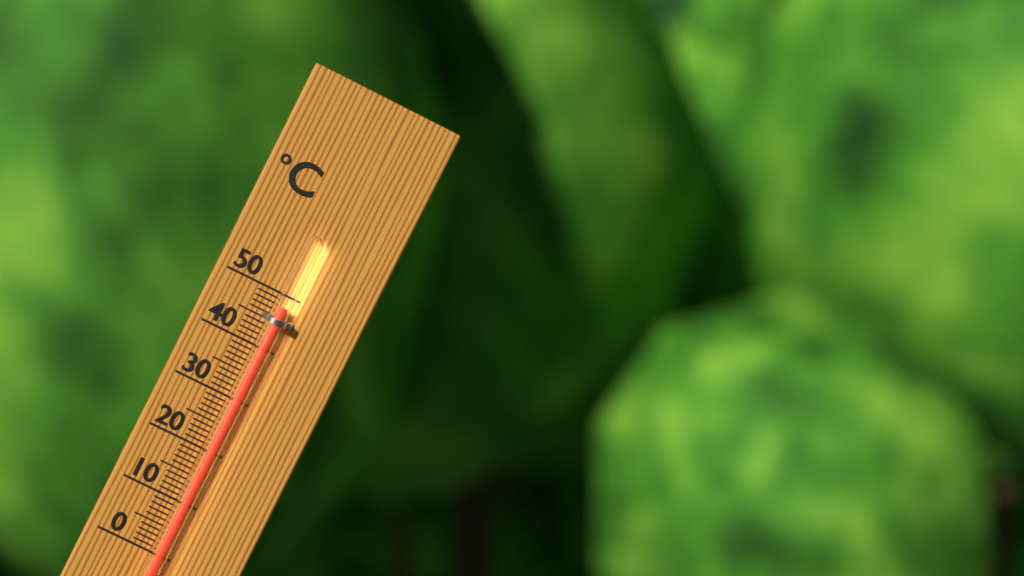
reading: 48 °C
